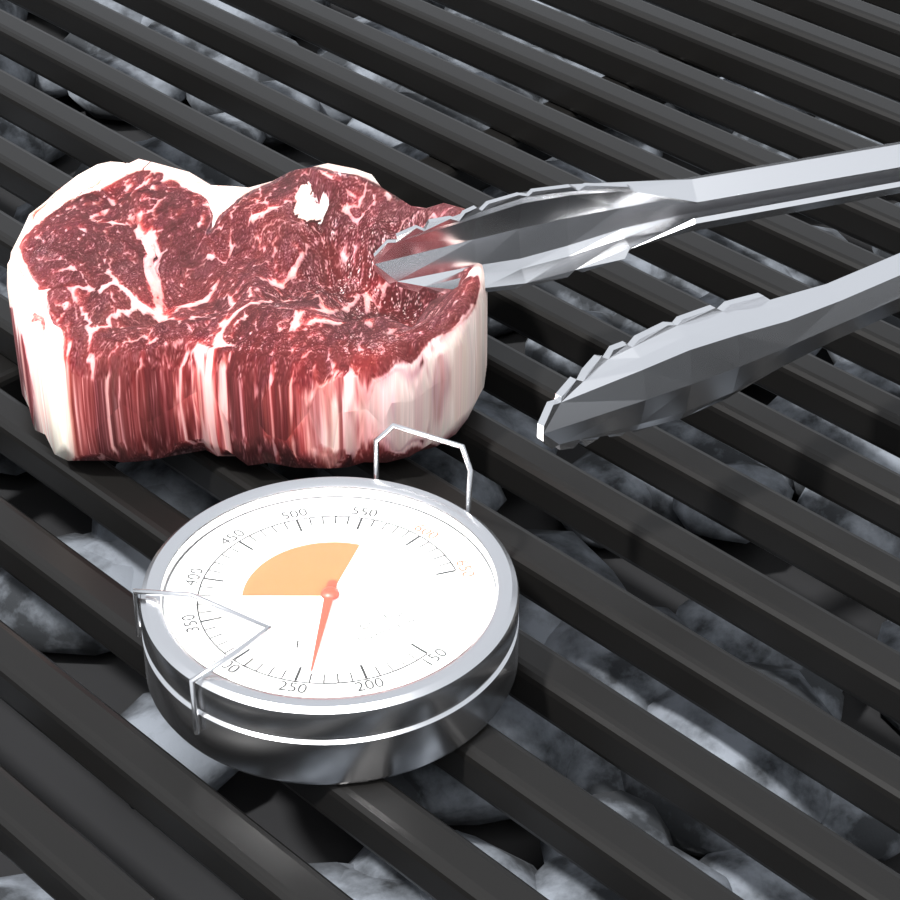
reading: 240 °F
